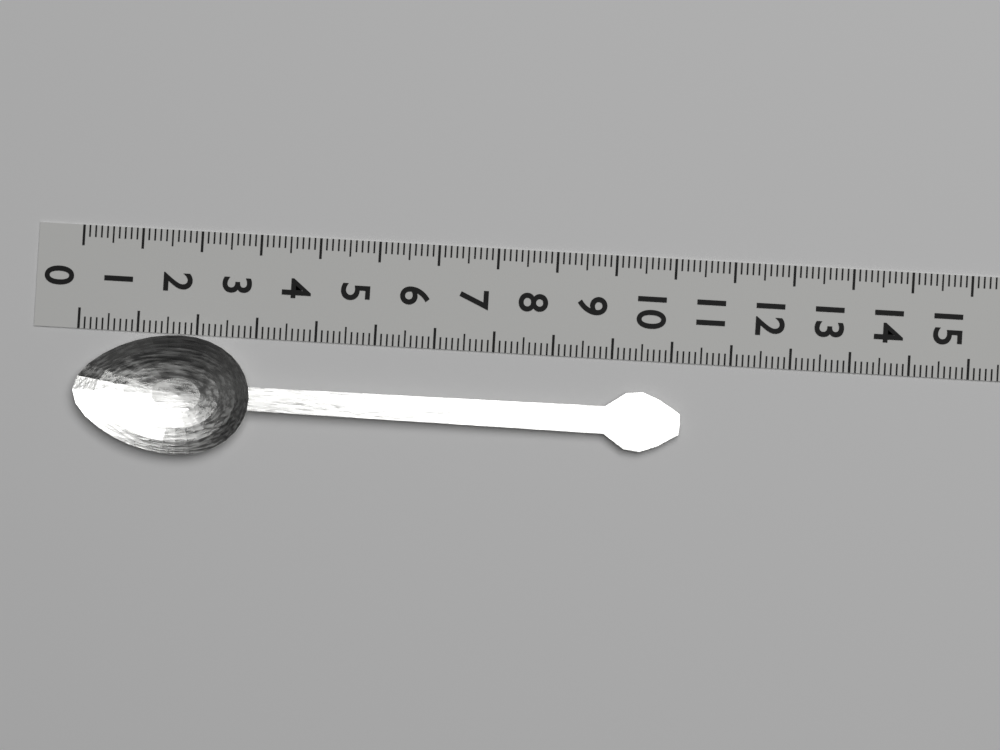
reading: 10.2 (no unit)
